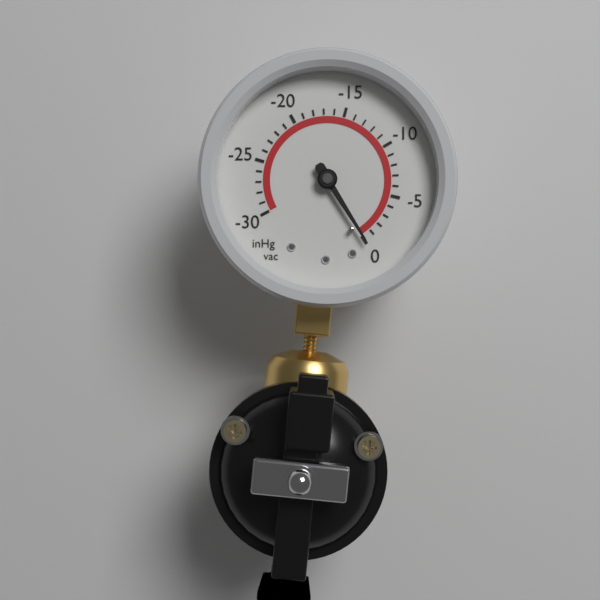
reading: 0 inHg
